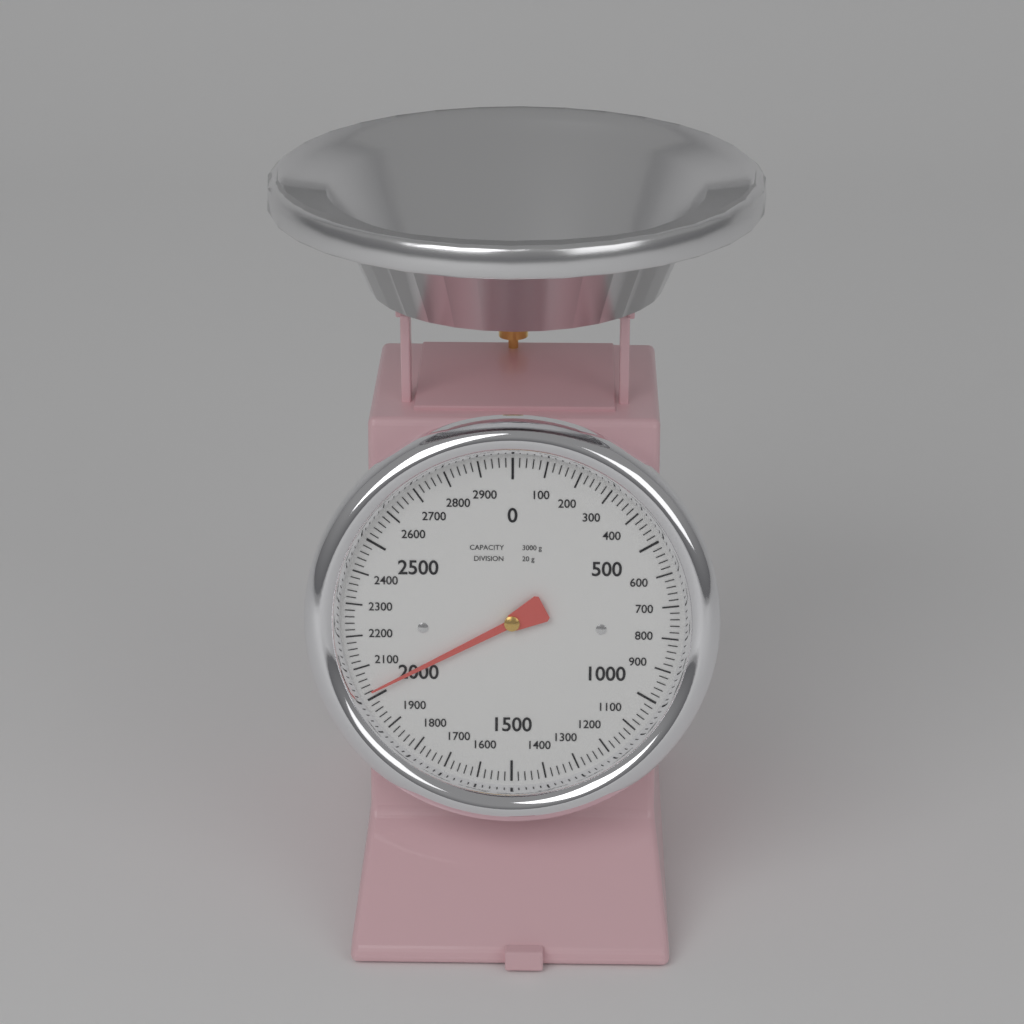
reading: 2020 g
